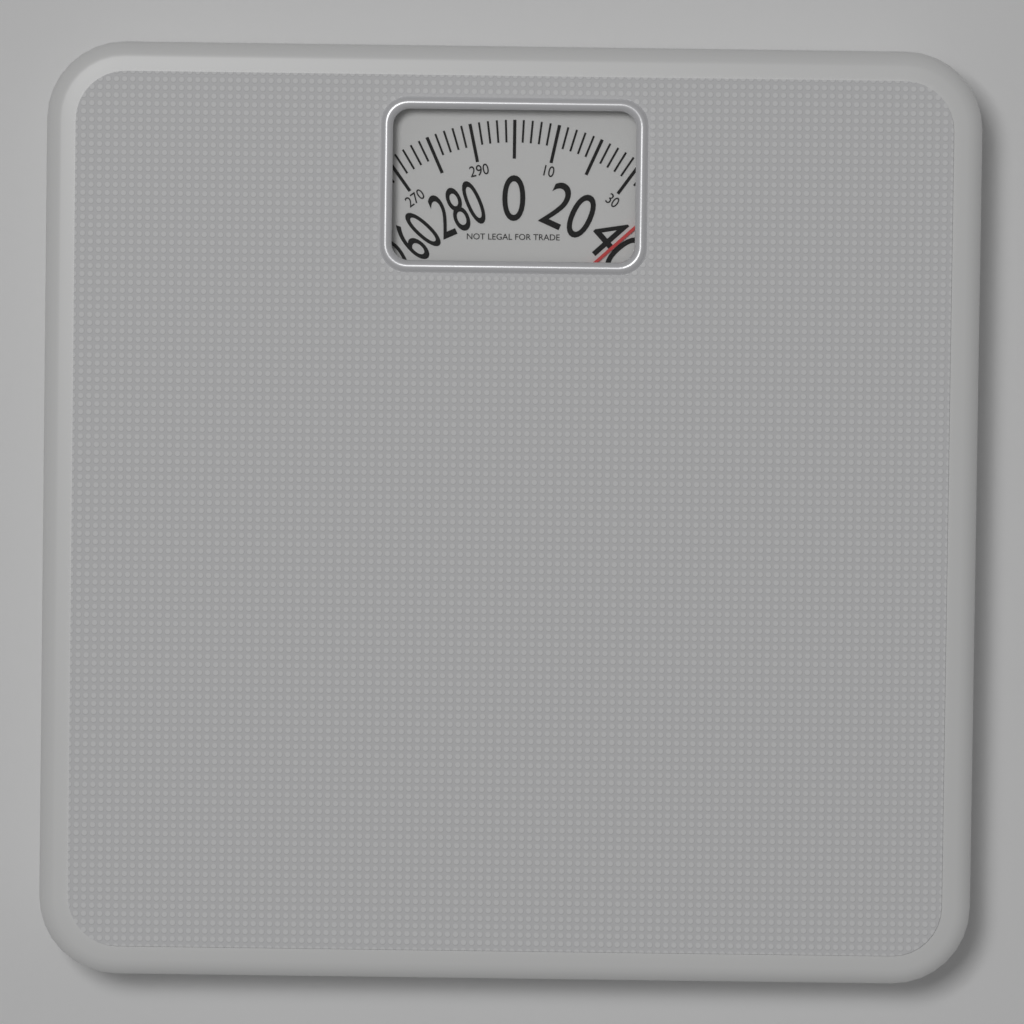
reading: 40 (no unit)
